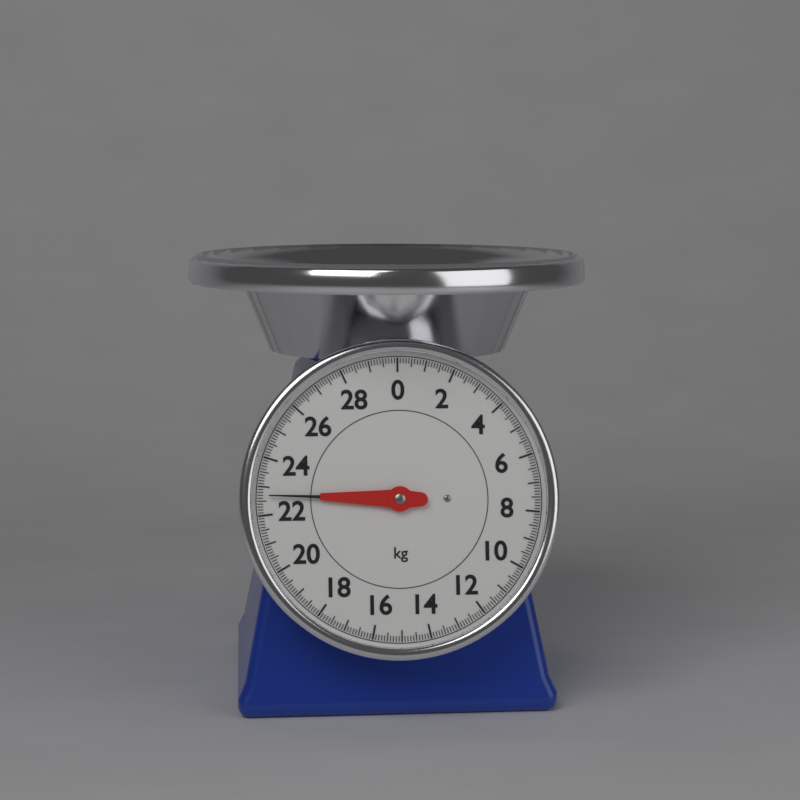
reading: 22.7 kg
